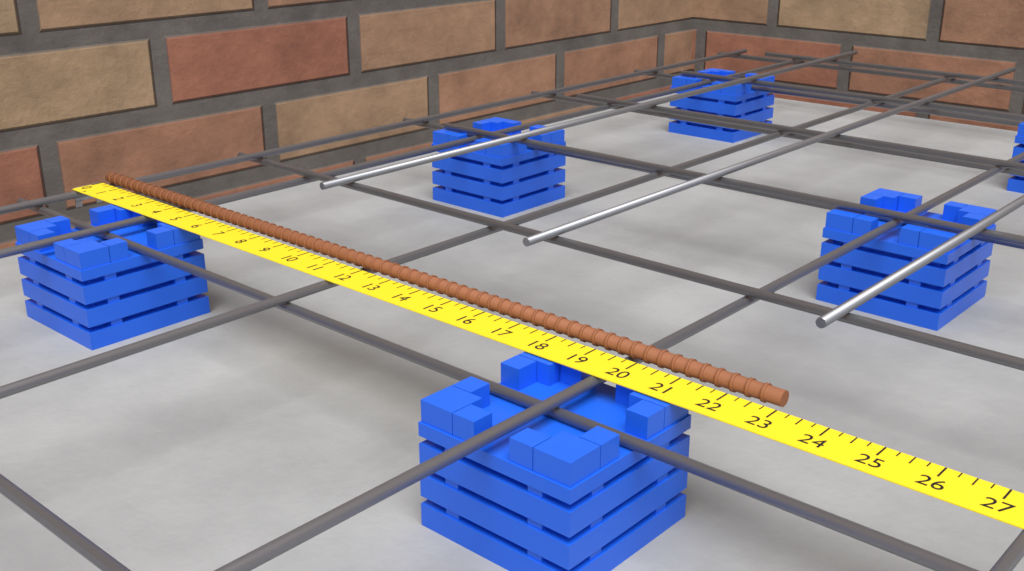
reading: 23.00 in
